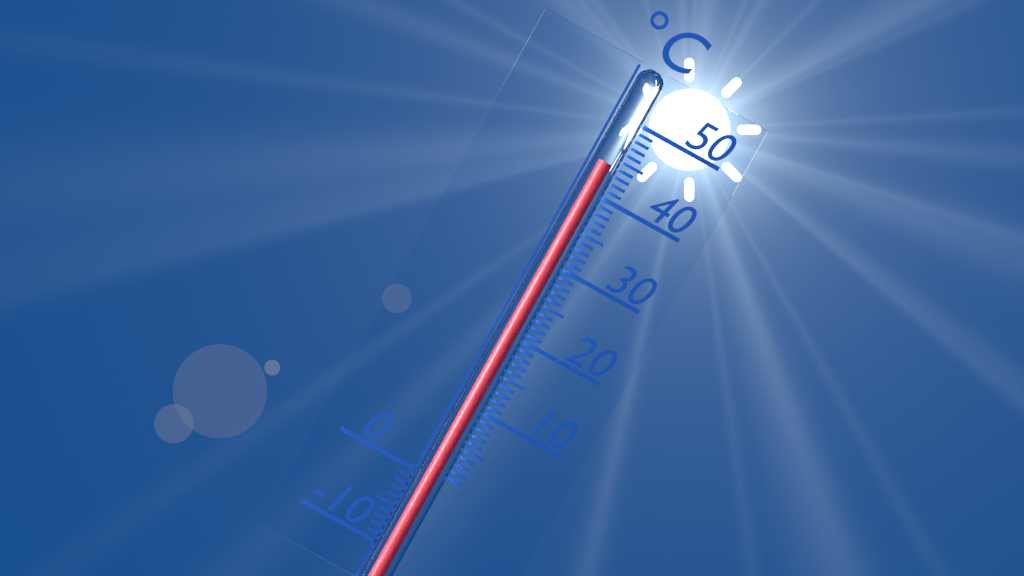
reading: 44 °C
